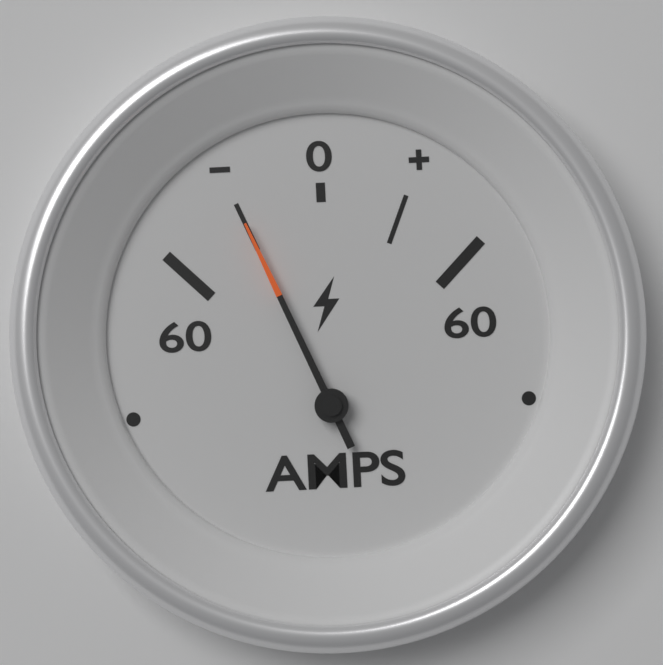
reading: -30 AMPS
